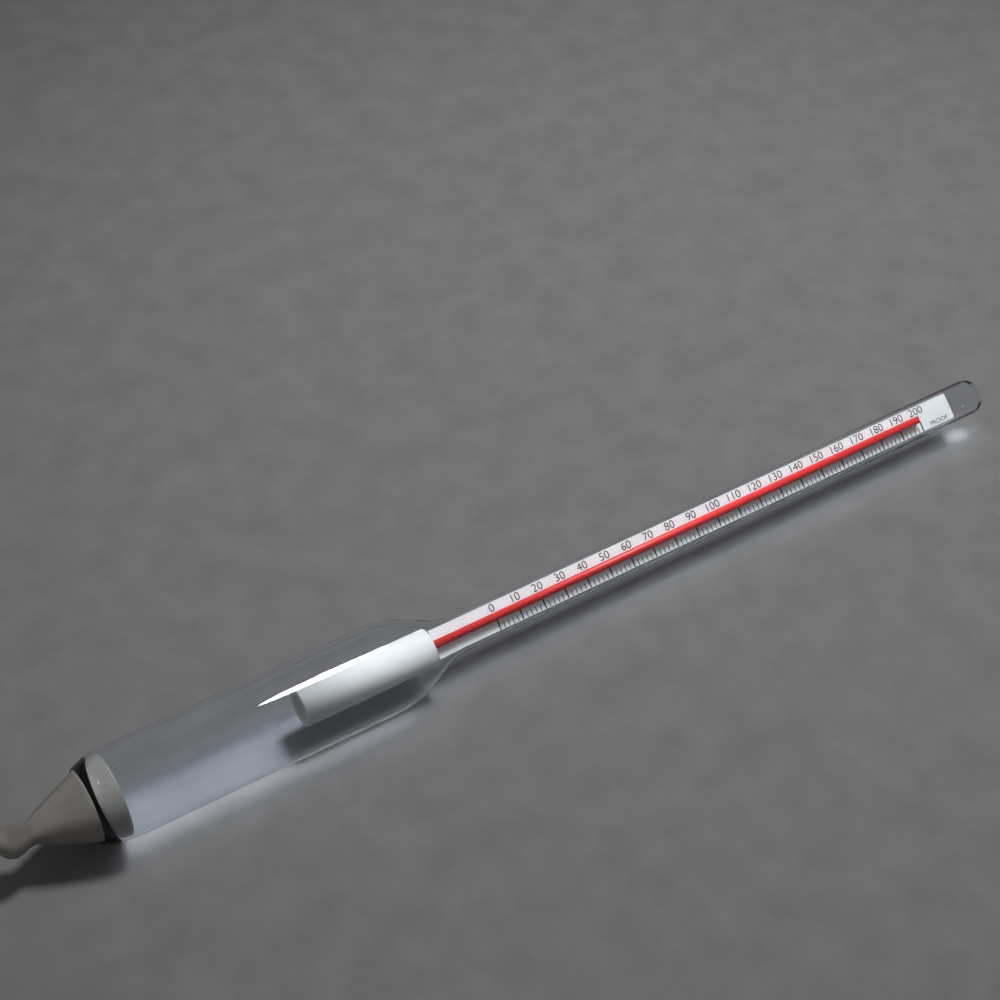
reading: 198 proof
